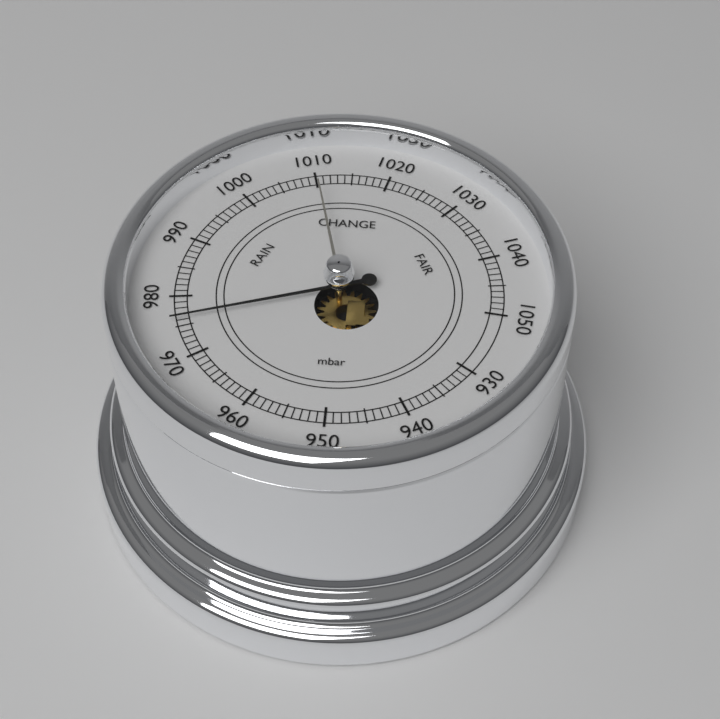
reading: 976 mbar
